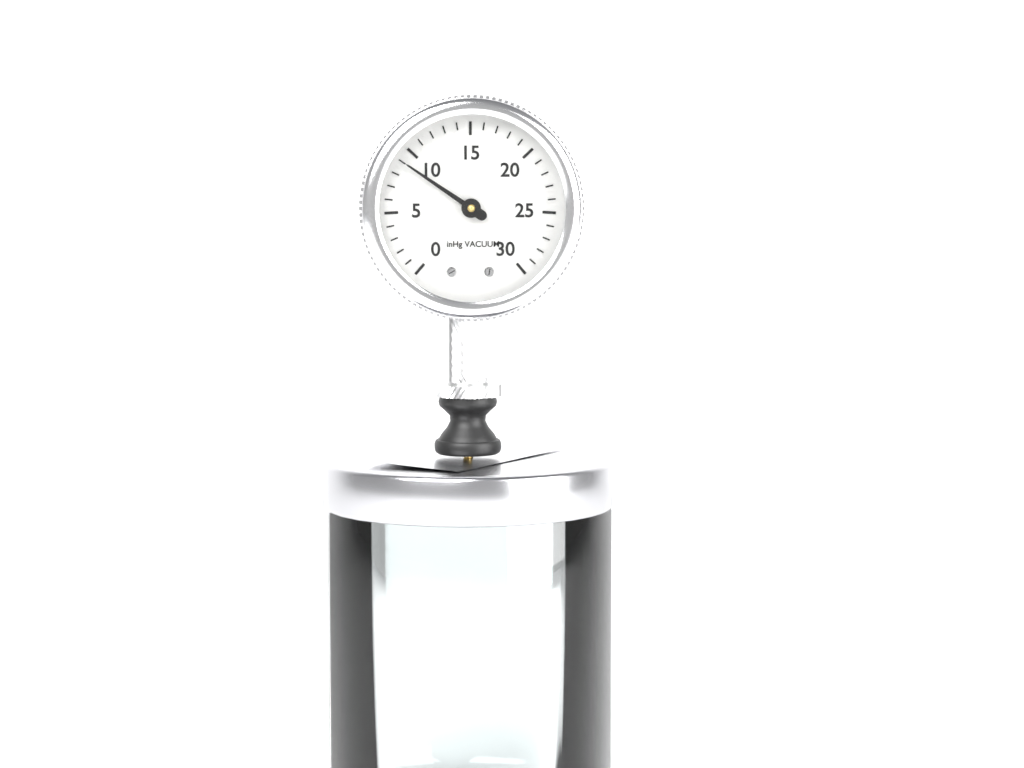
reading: 9 inHg
